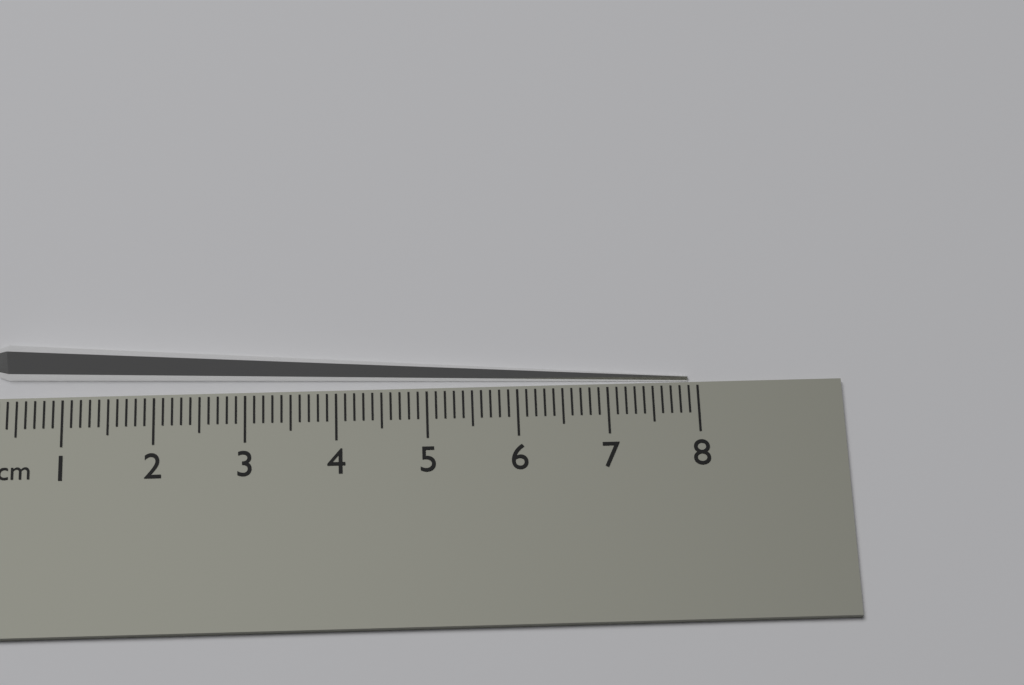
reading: 7.9 cm
